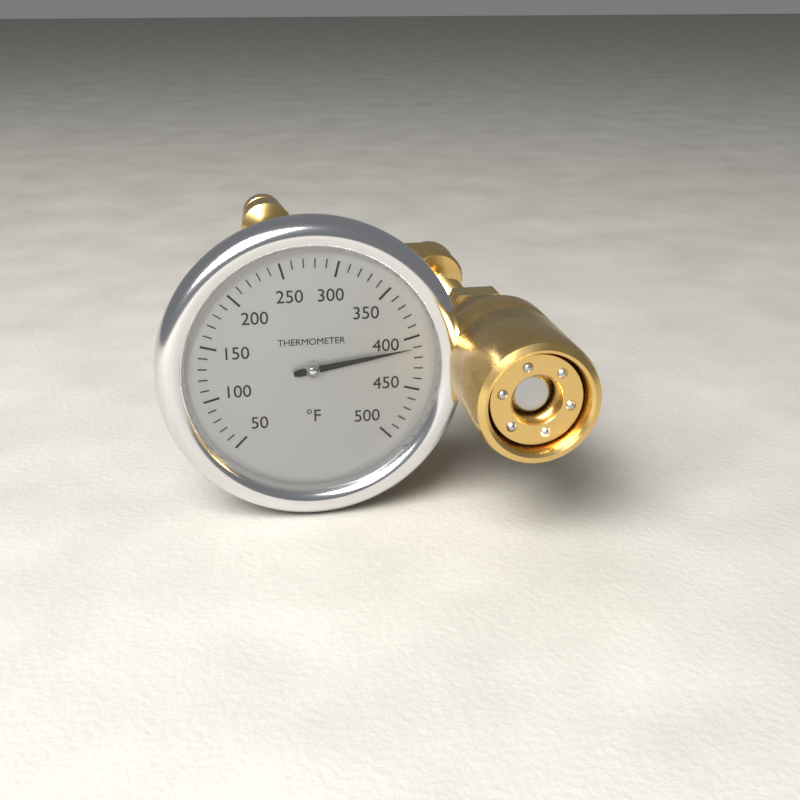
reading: 410 °F
